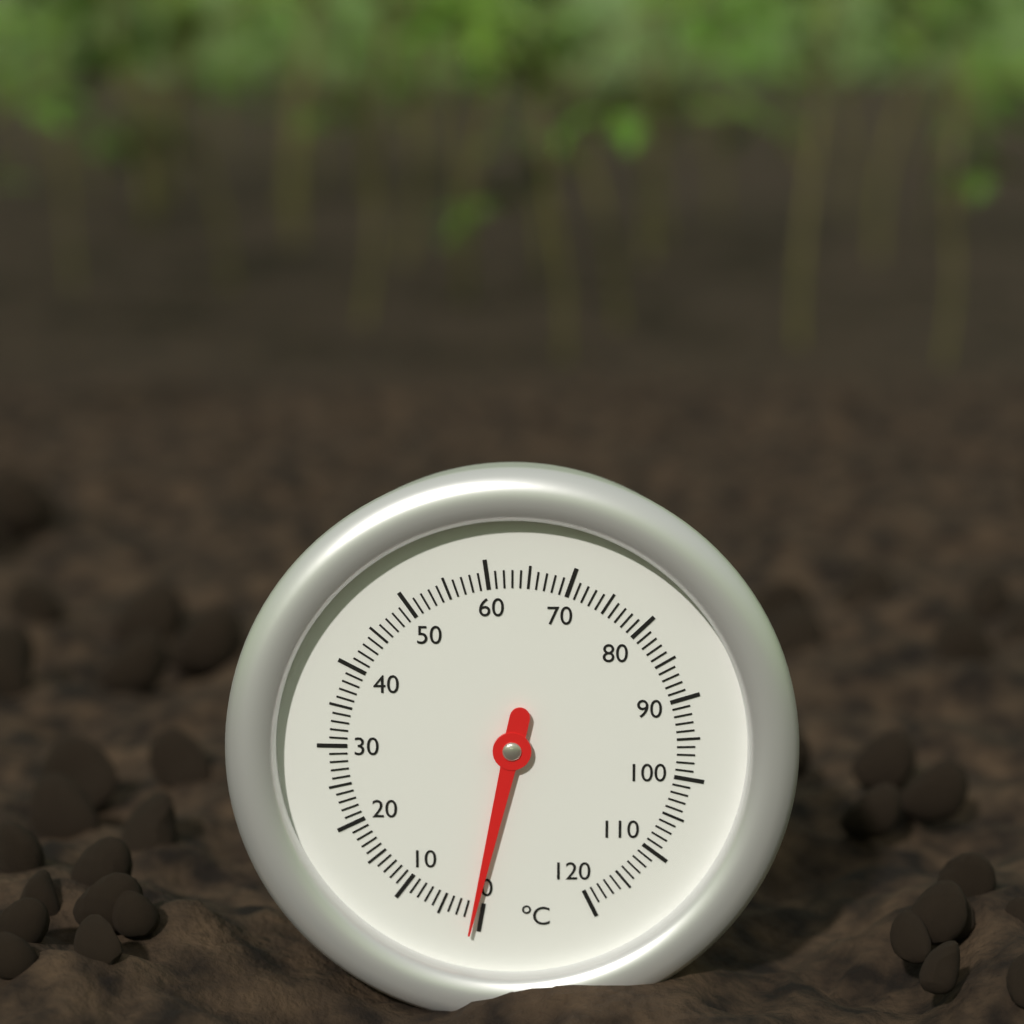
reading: 1 °C
